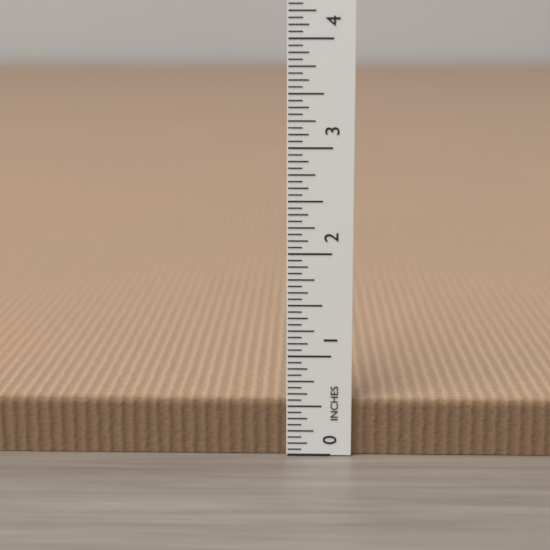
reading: 0.5625 in
